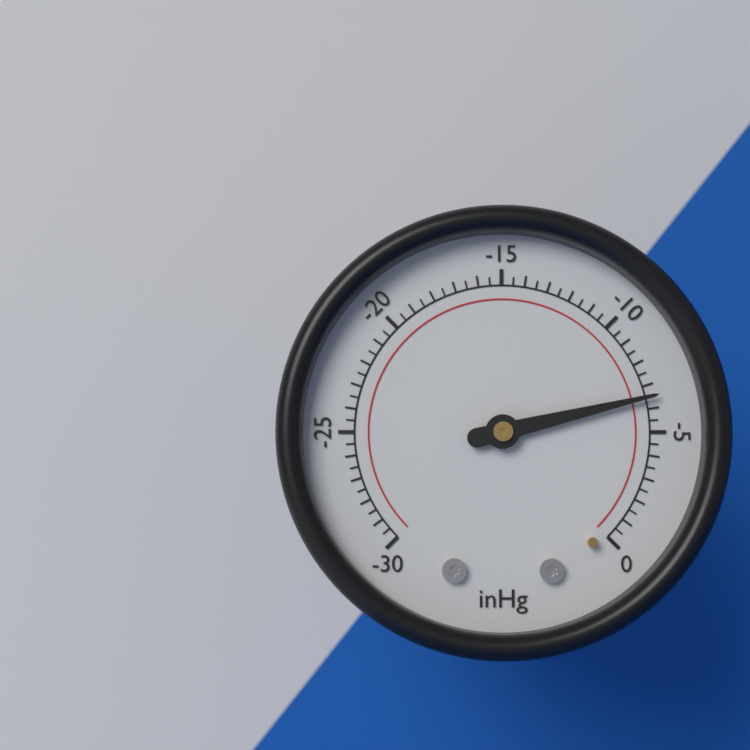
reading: -6.5 inHg
